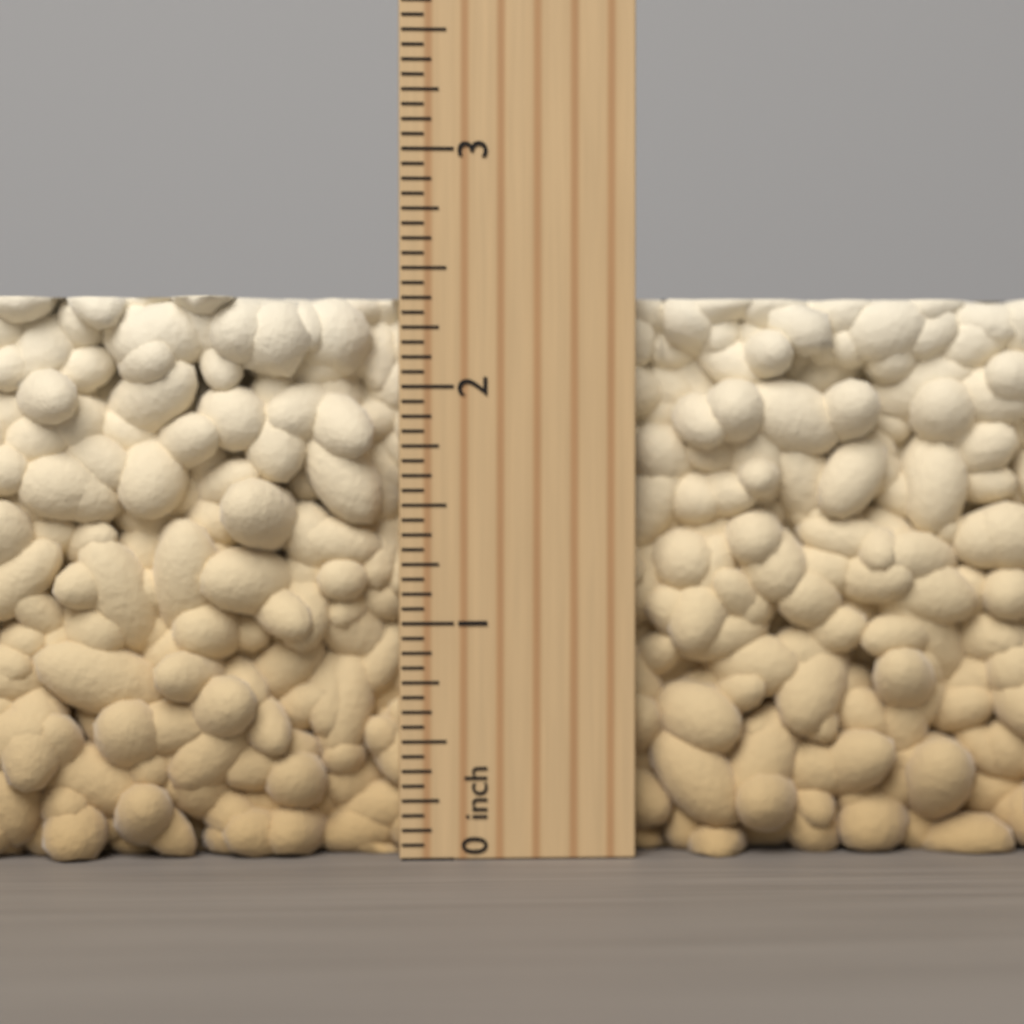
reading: 2.3750 inch
